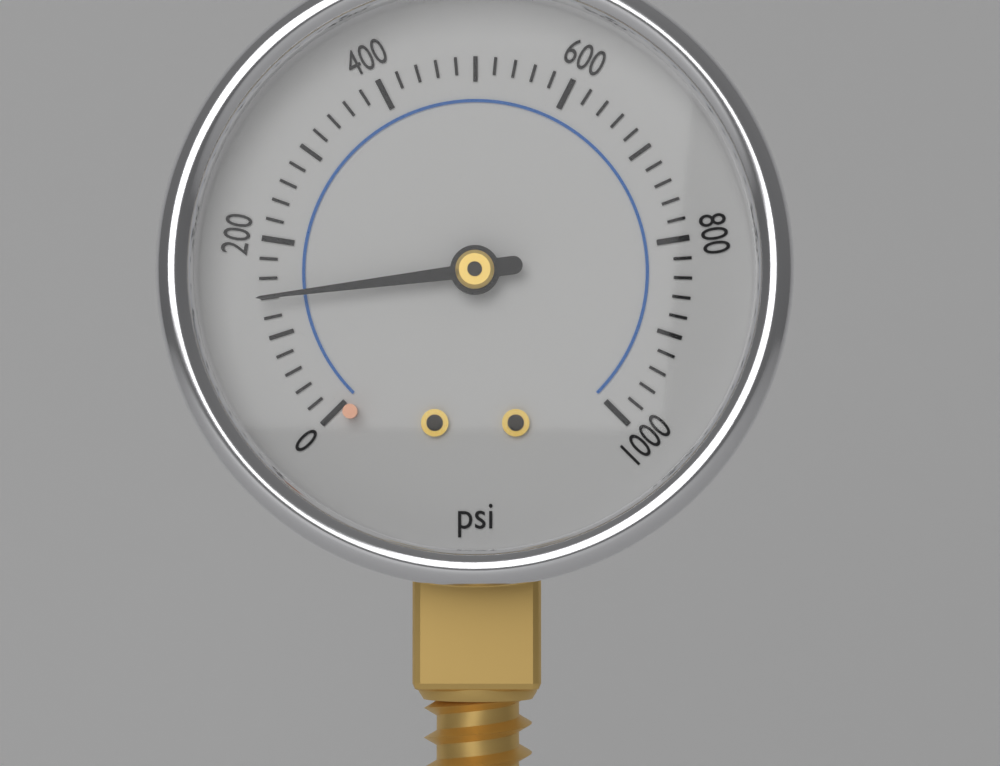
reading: 140 psi
